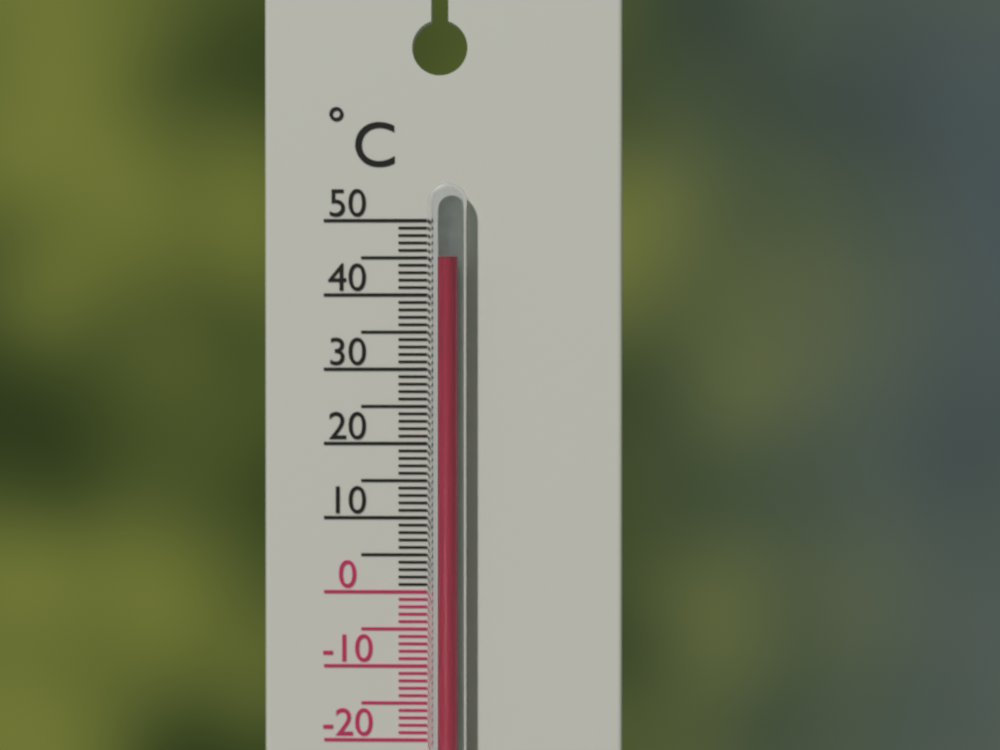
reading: 45 °C
